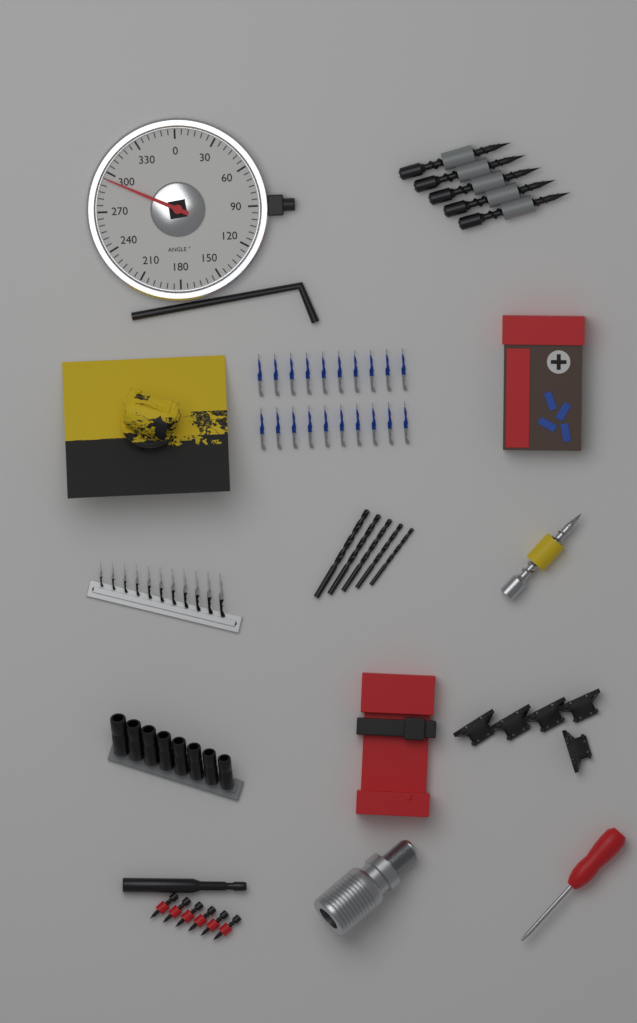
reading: 295 °
